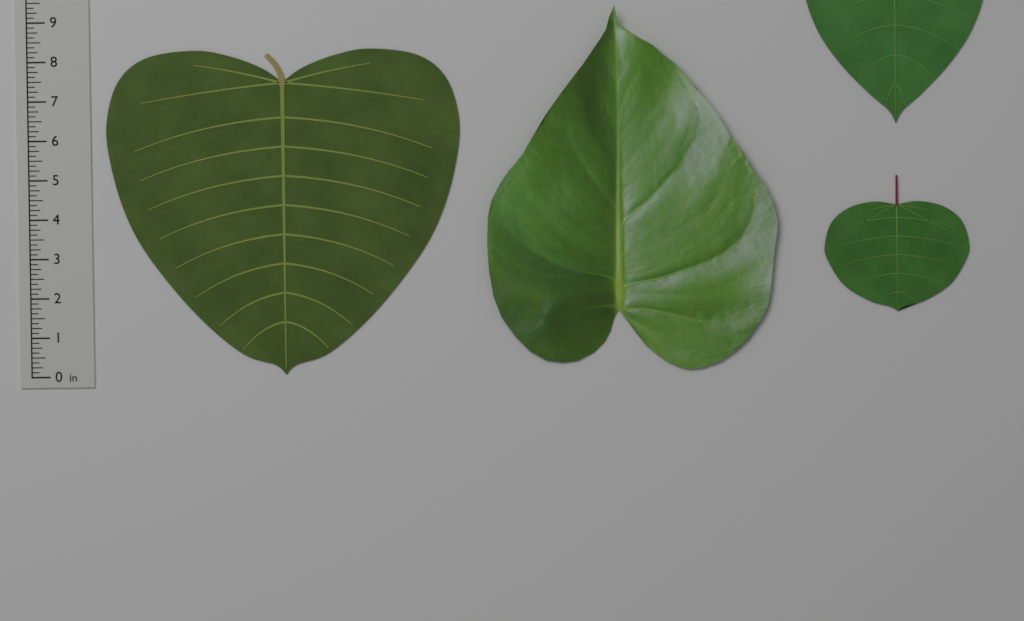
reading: 8.250 in
